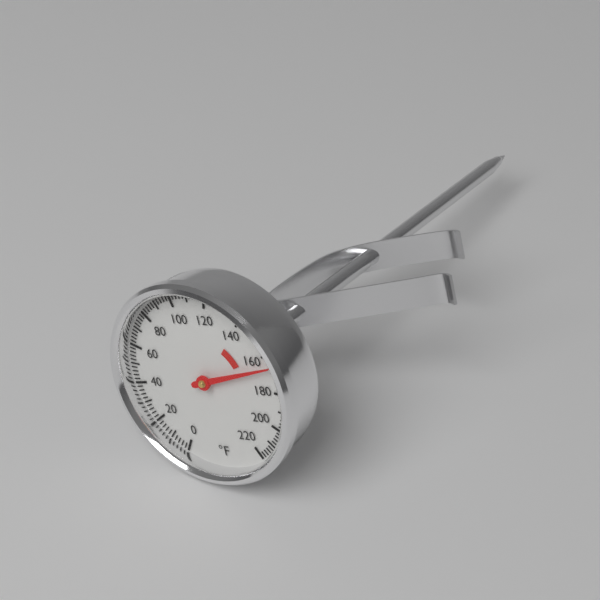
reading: 166 °F
